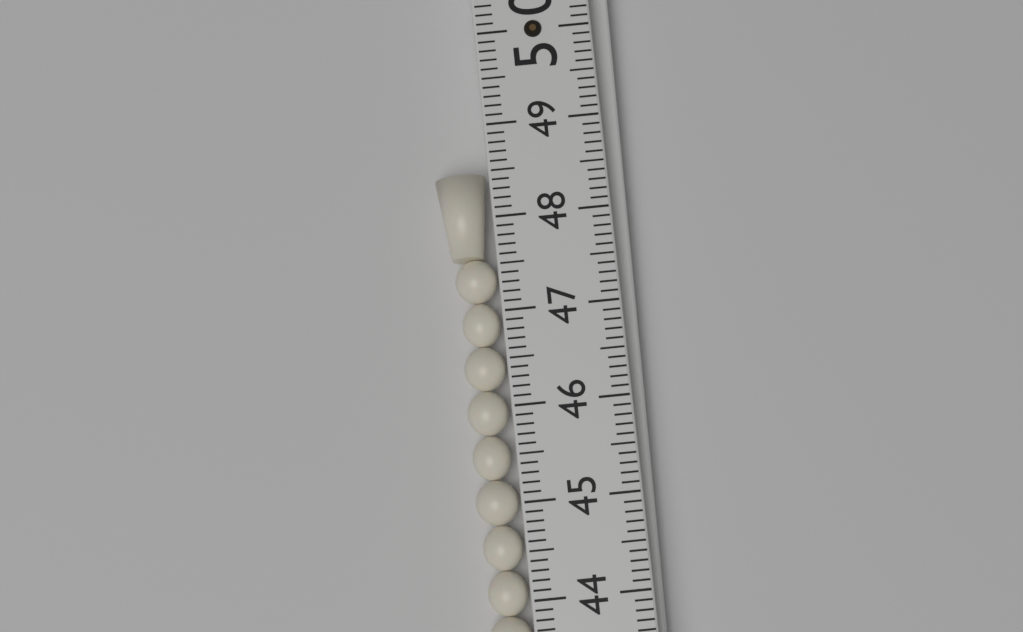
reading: 48.5 (no unit)
